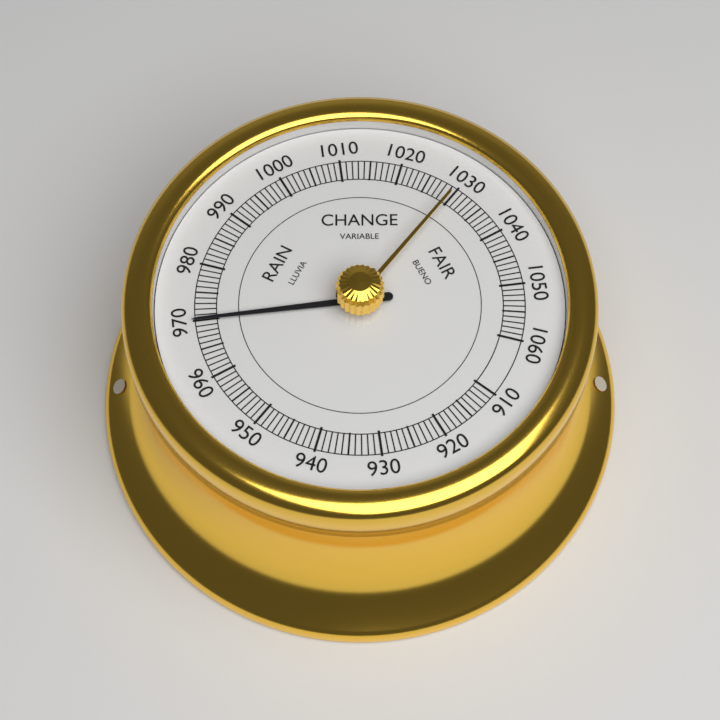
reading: 970 (no unit)
